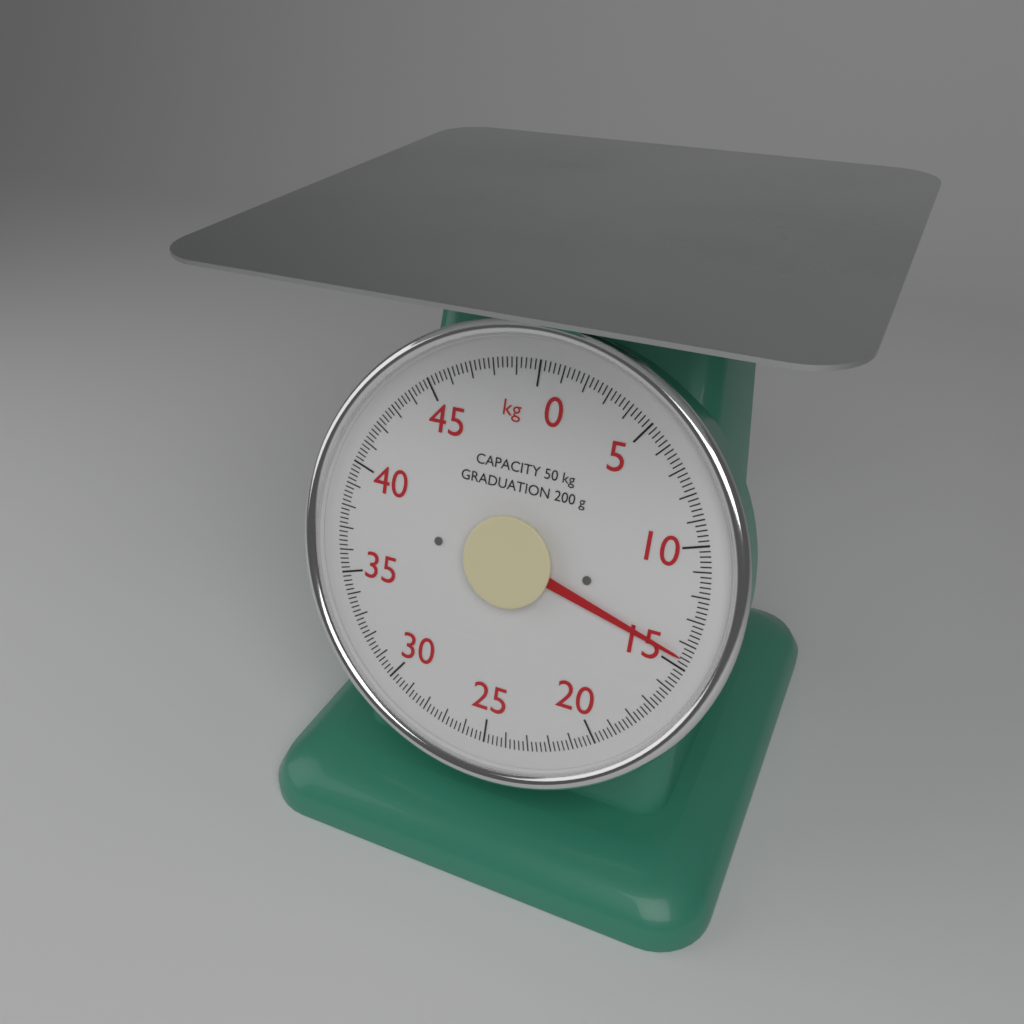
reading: 14.6 kg
